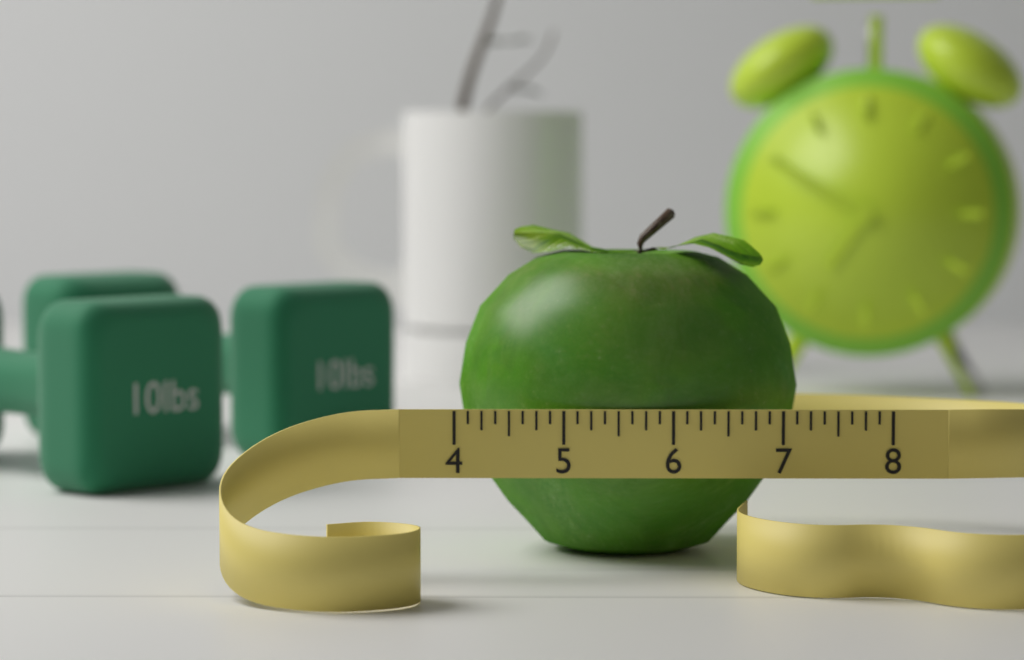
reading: 7.250 (no unit)
